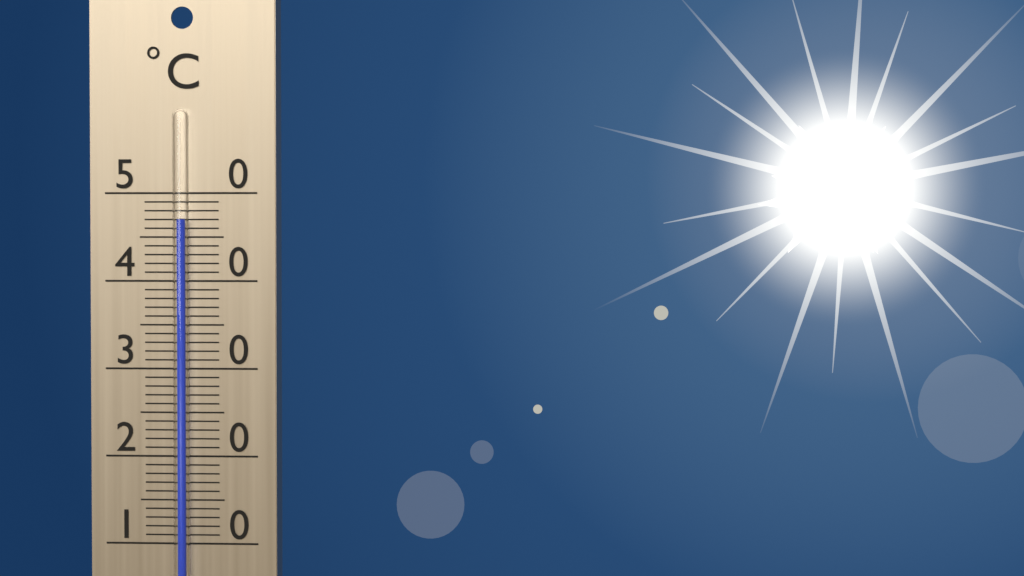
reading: 47 °C
